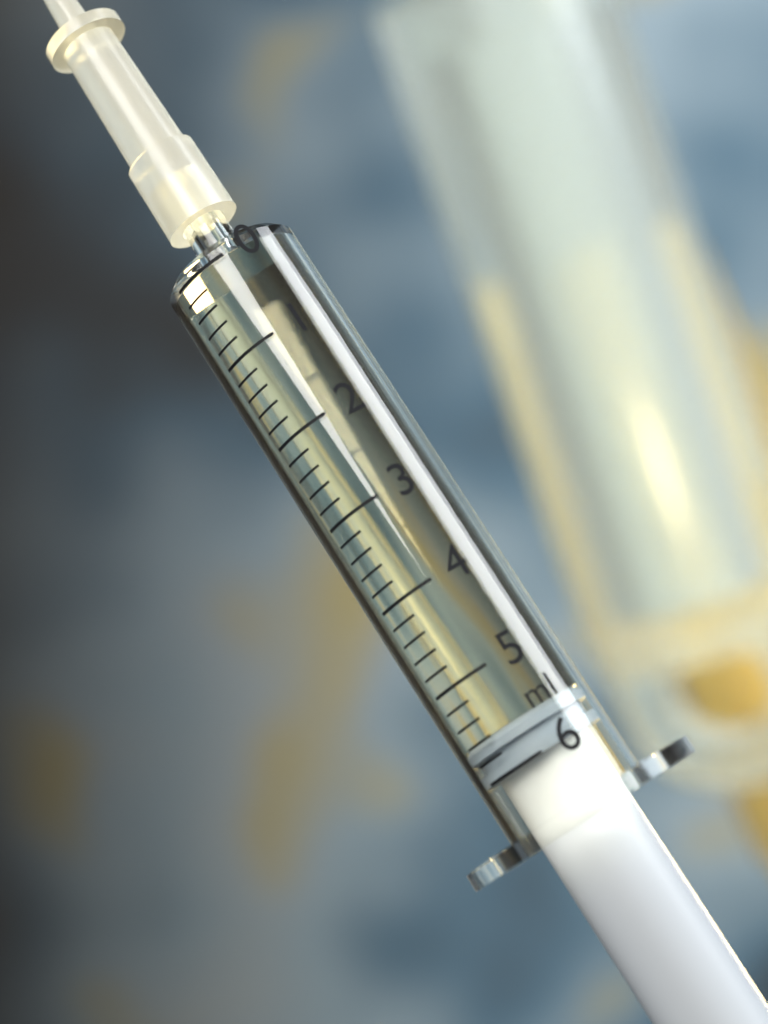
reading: 5.6 ml
